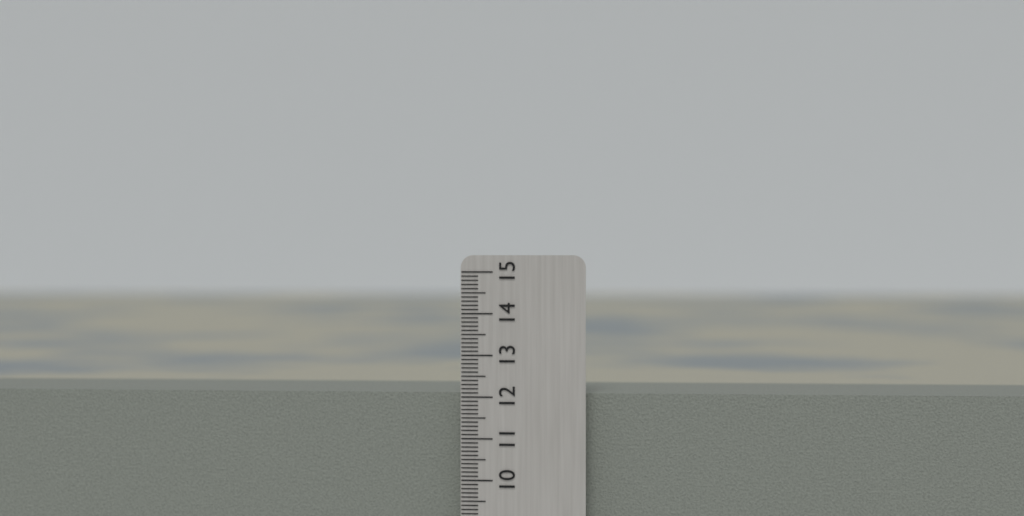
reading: 12.1 cm
